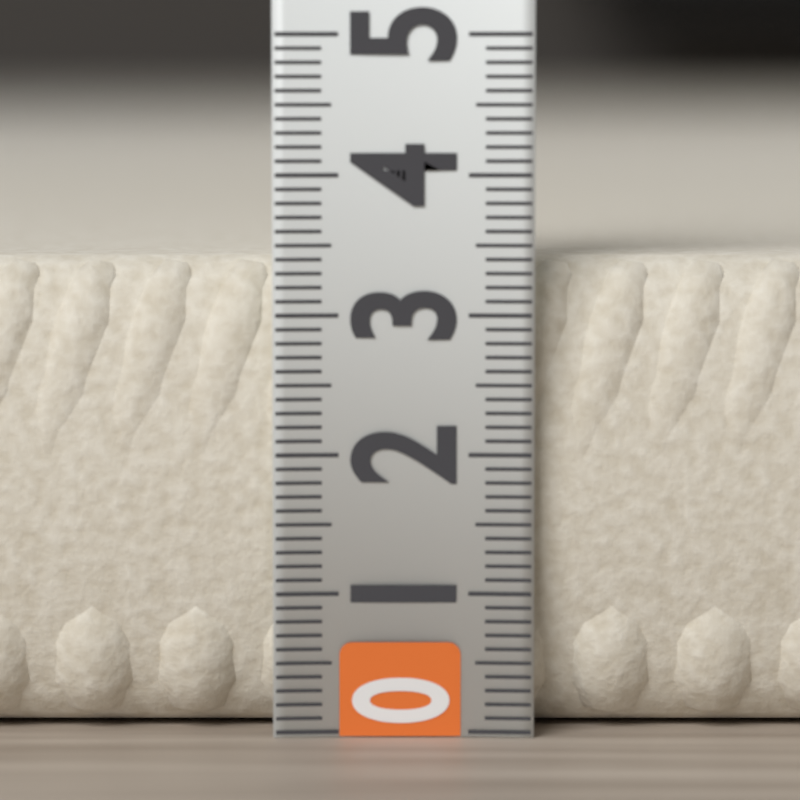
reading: 3.4 (no unit)
